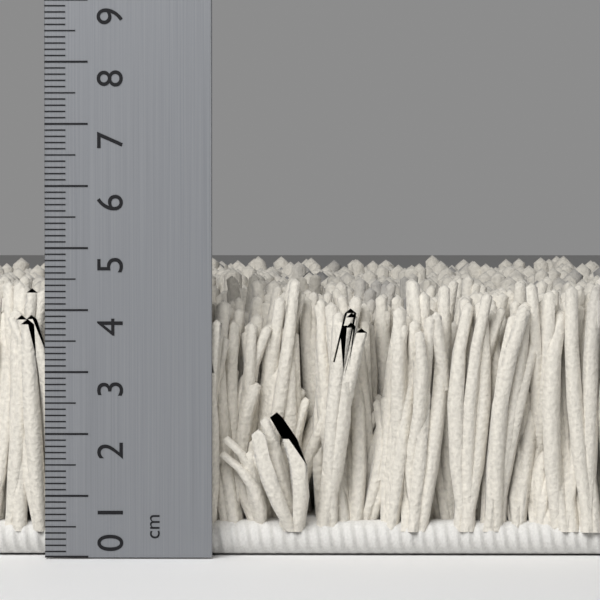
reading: 4.6 cm
